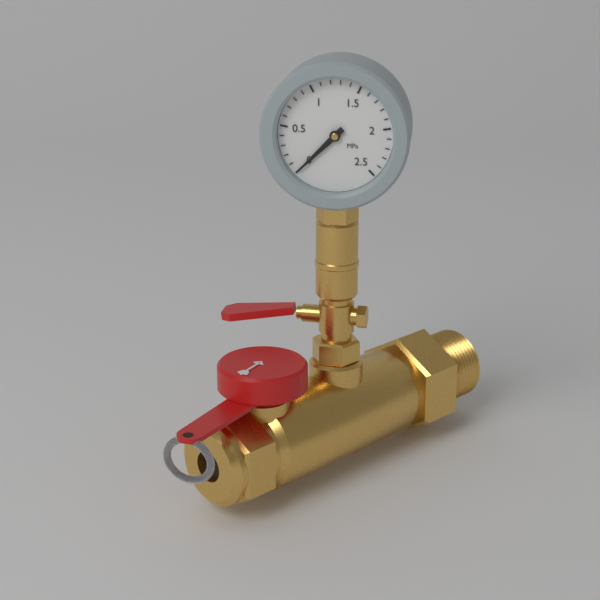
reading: 0.0 MPa
